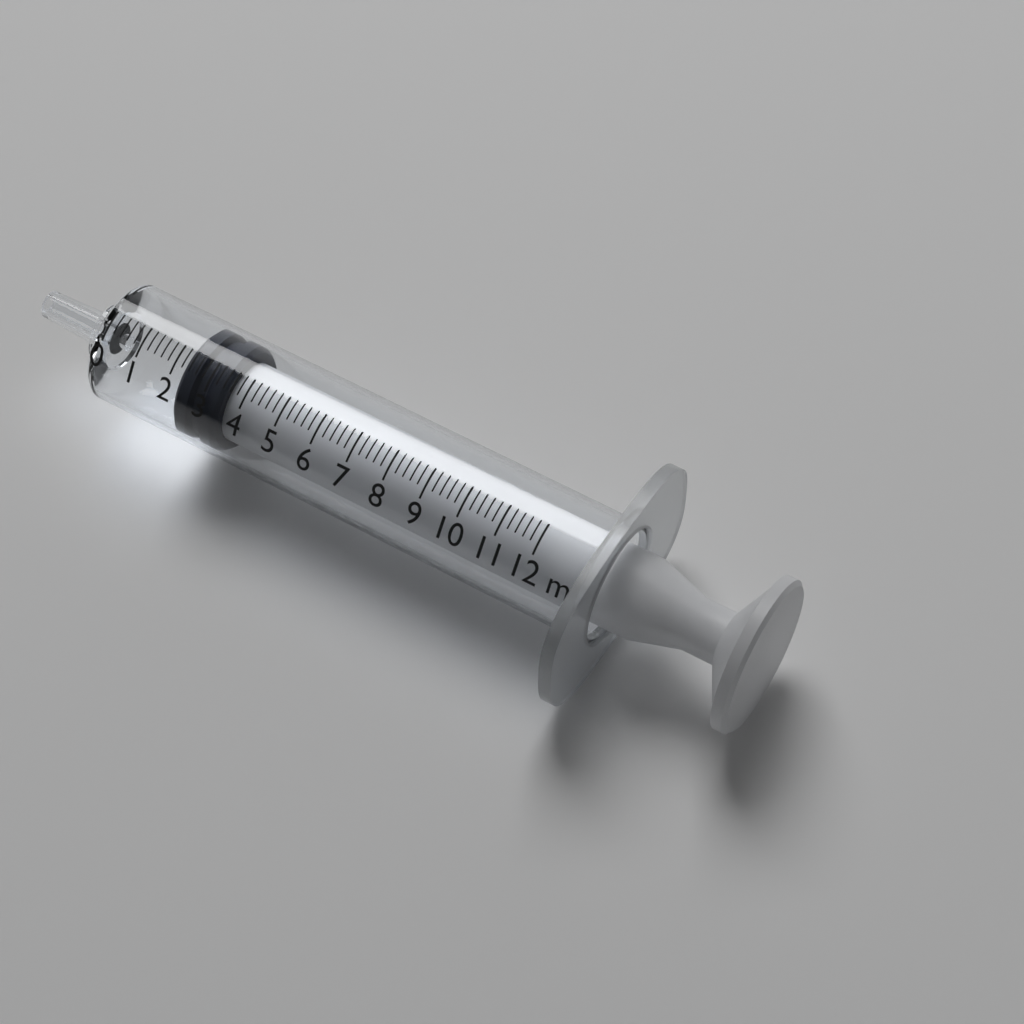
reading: 2.2 ml
